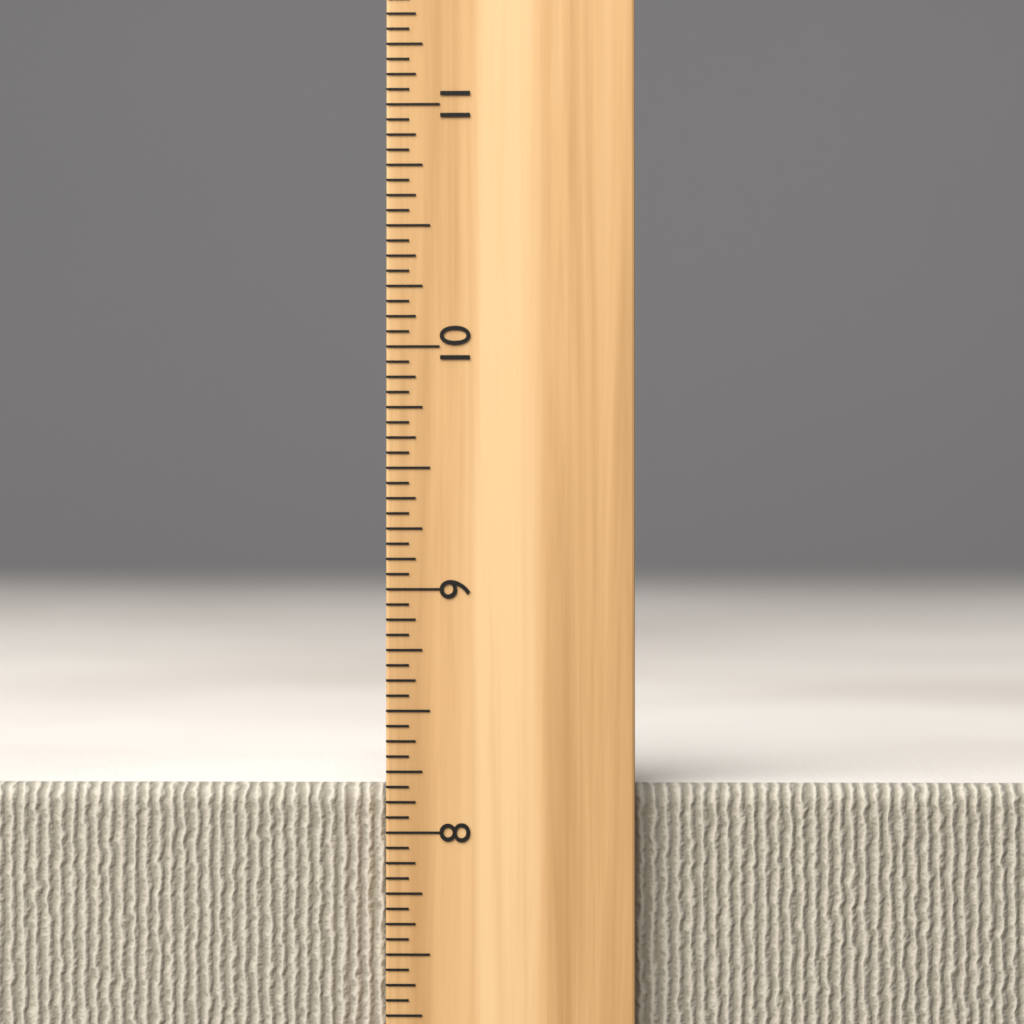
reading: 8.1875 inch
